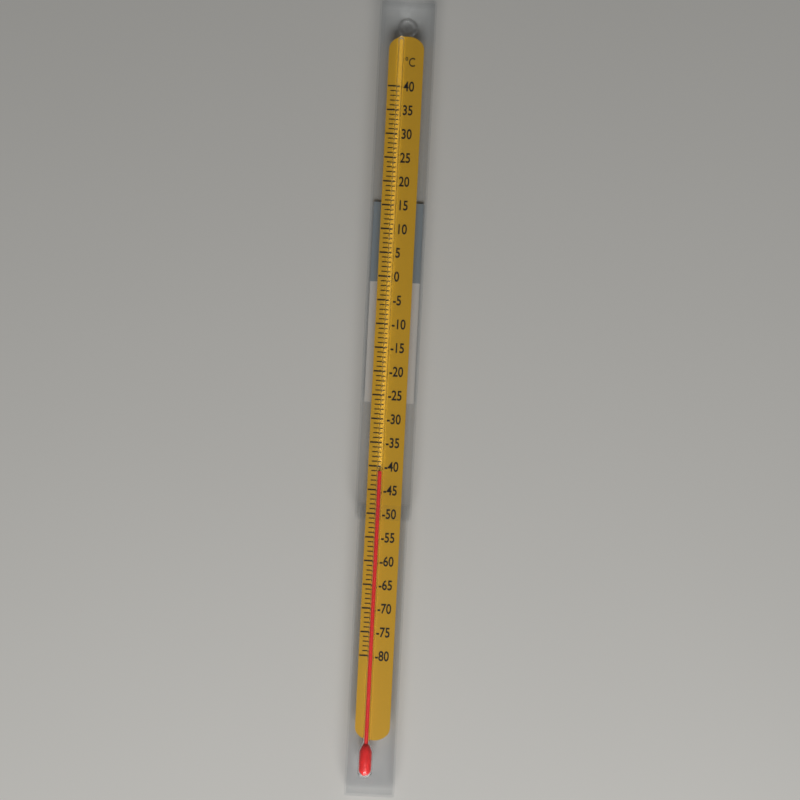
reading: -41 °C
